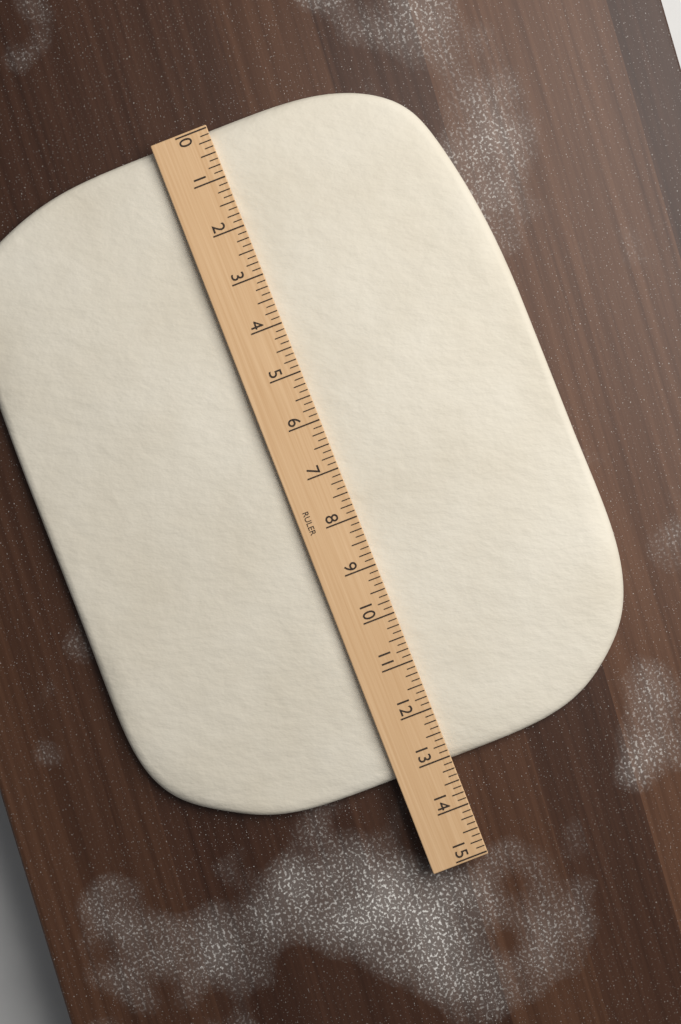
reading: 13.125 (no unit)
